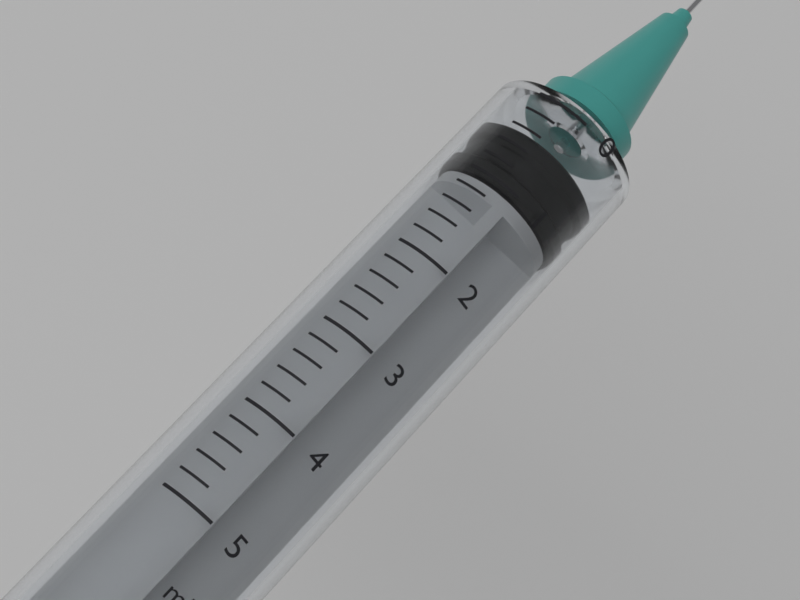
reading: 0.4 ml
